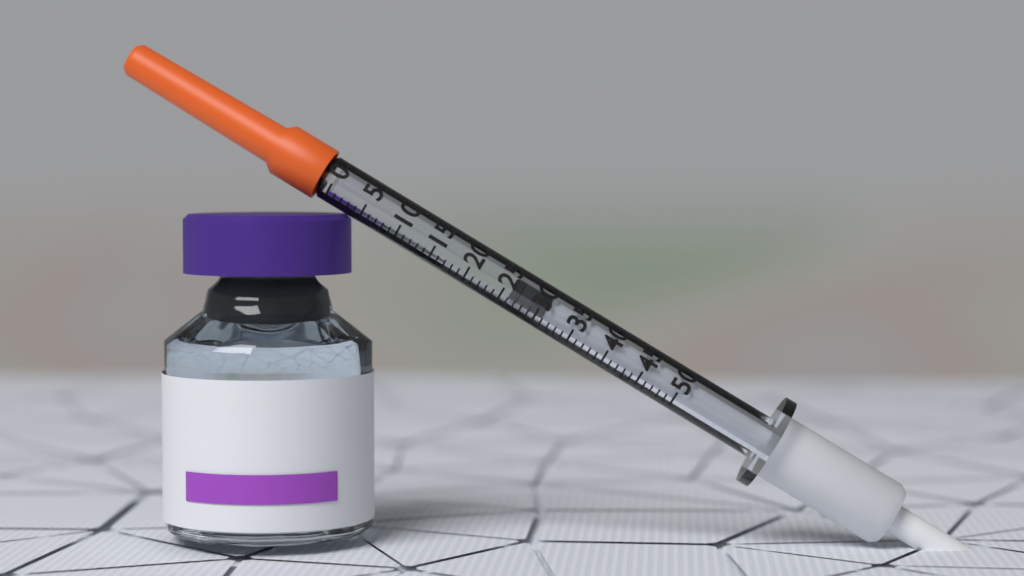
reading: 26 (no unit)
